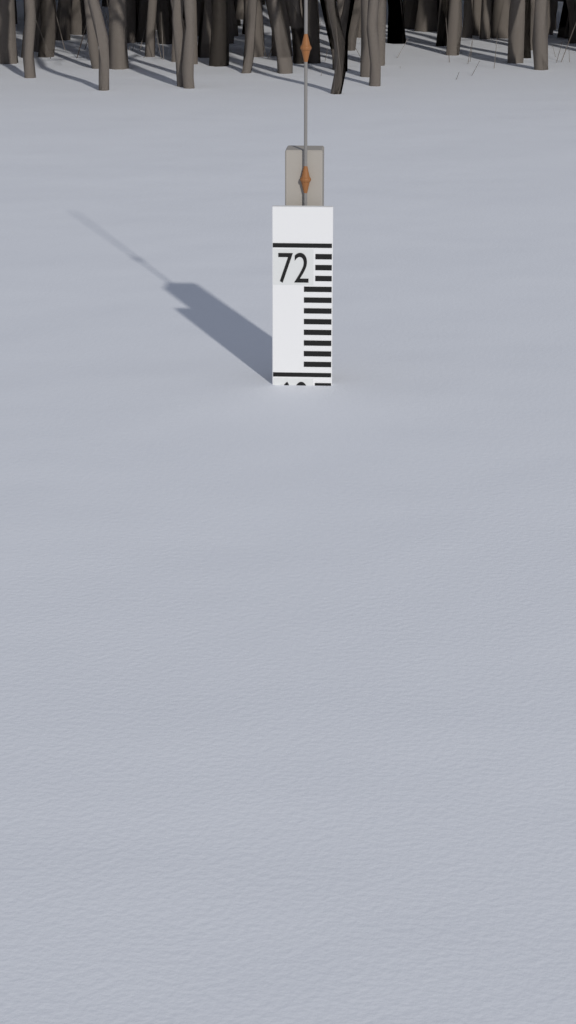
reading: 59 (no unit)
